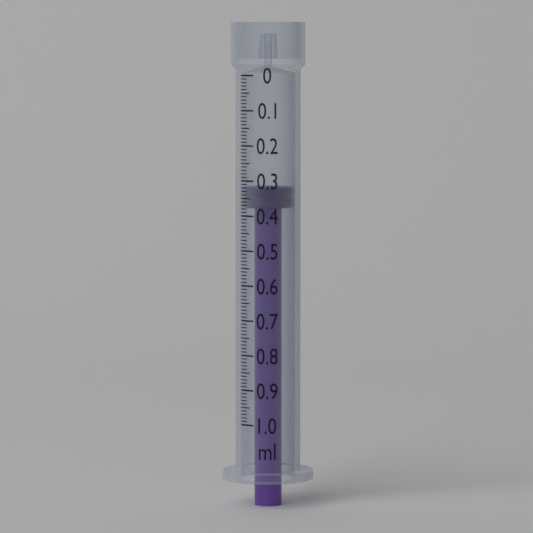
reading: 0.32 ml
